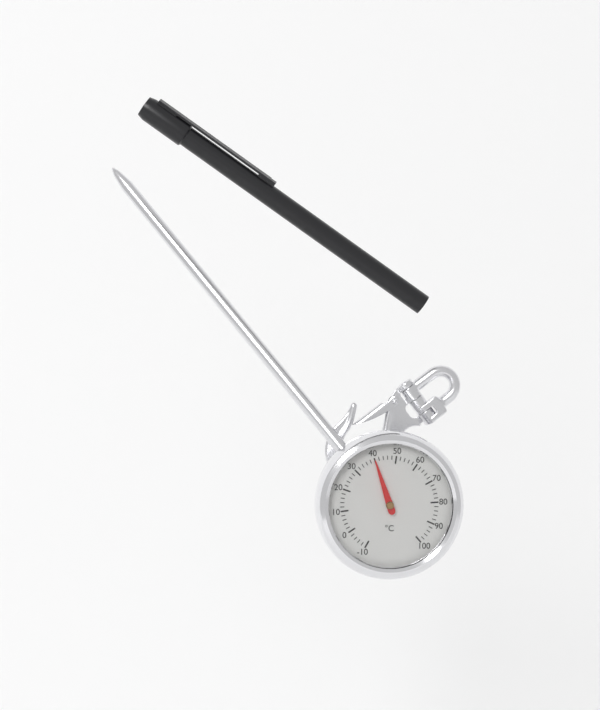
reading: 40 °C
